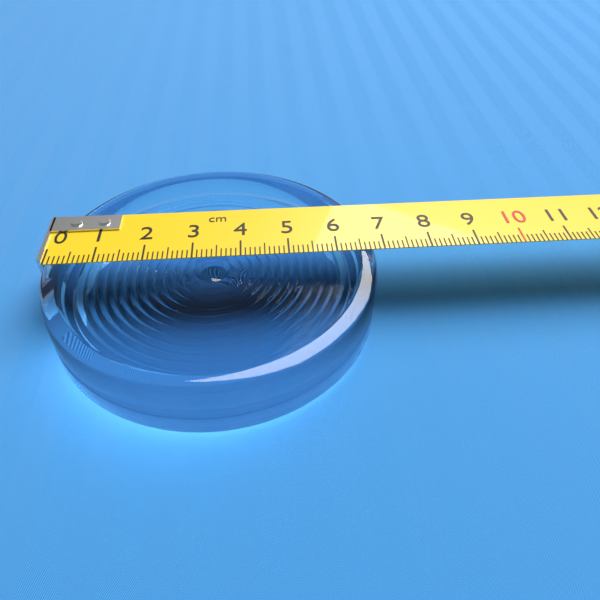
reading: 6.8 cm
